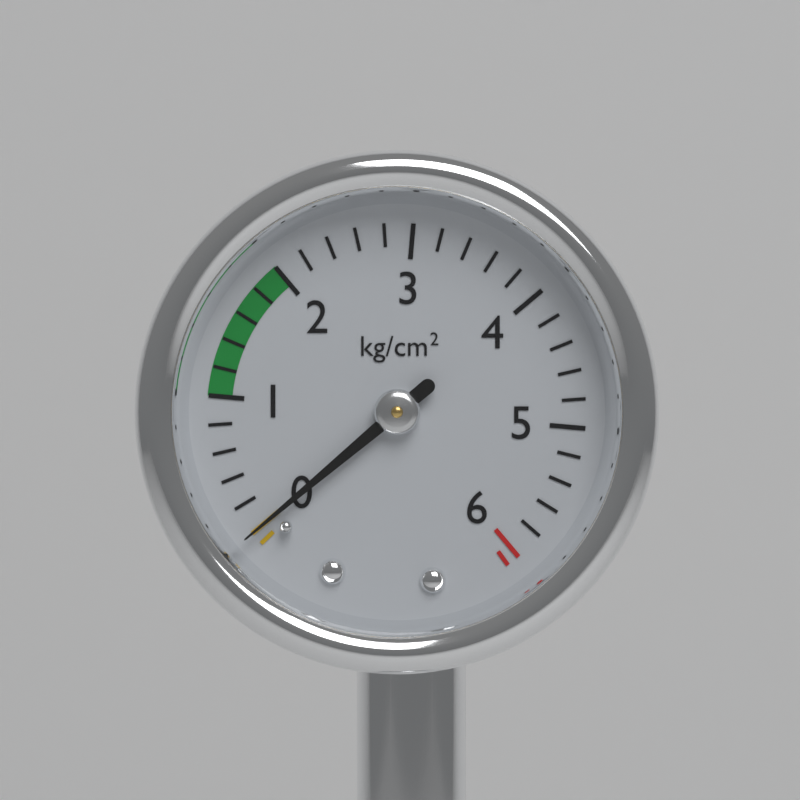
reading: 0.0 kg/cm²
